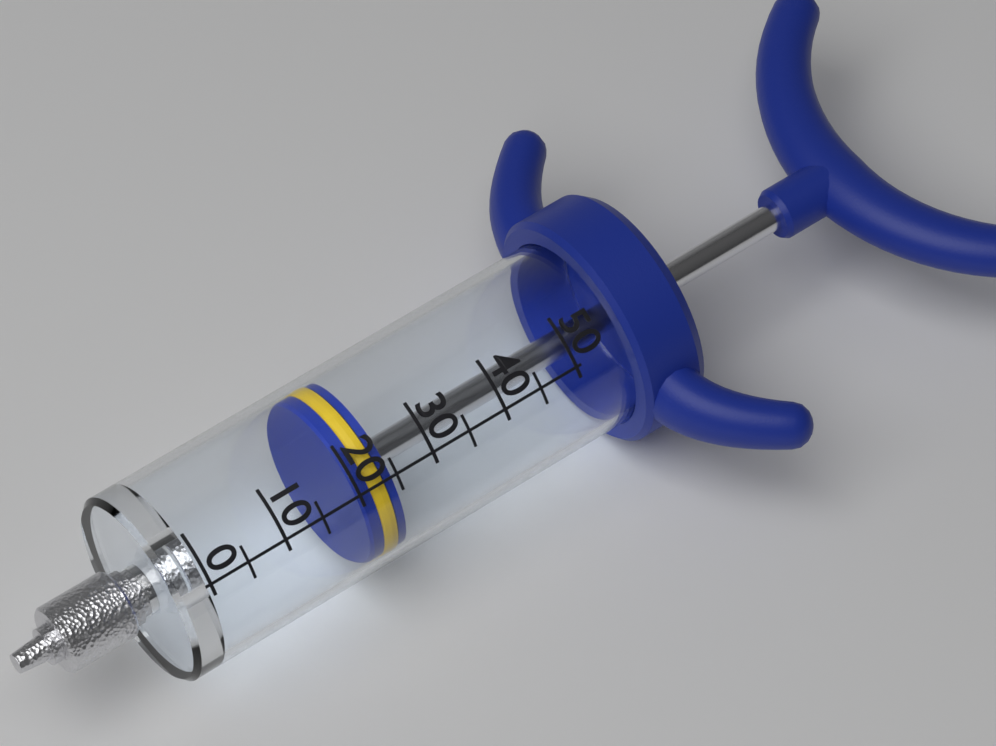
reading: 20 (no unit)
